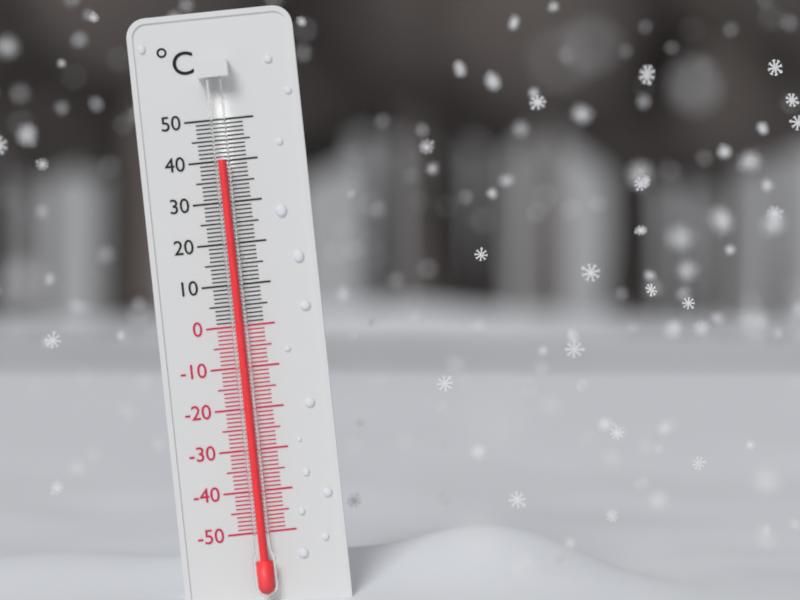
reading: 40 °C
